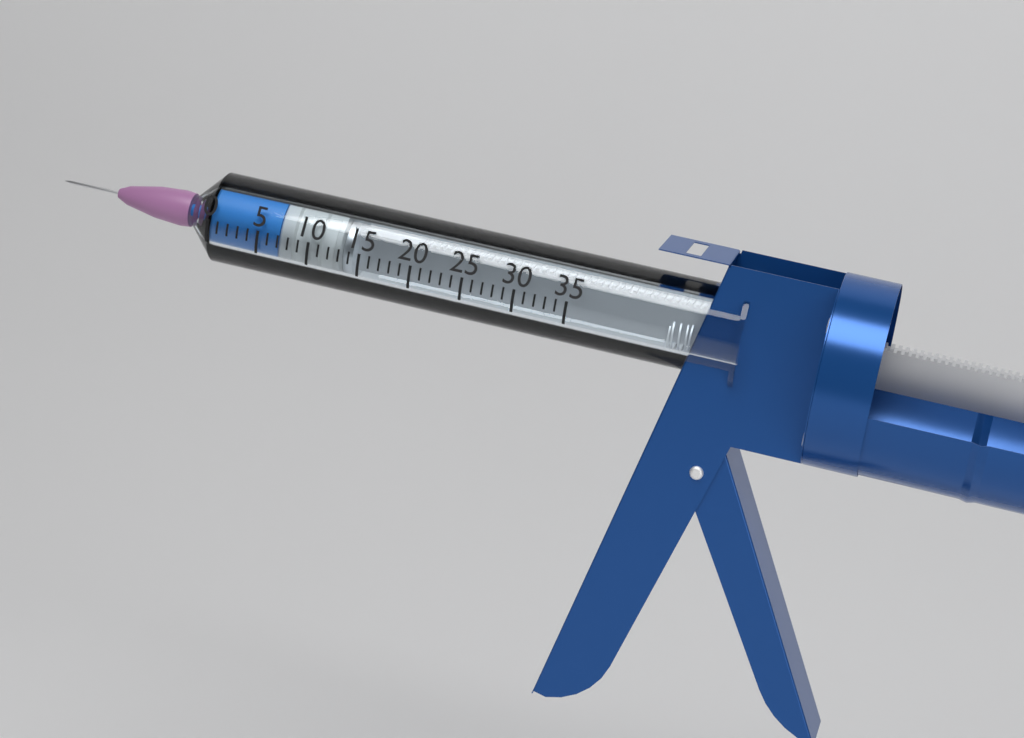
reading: 7 (no unit)
